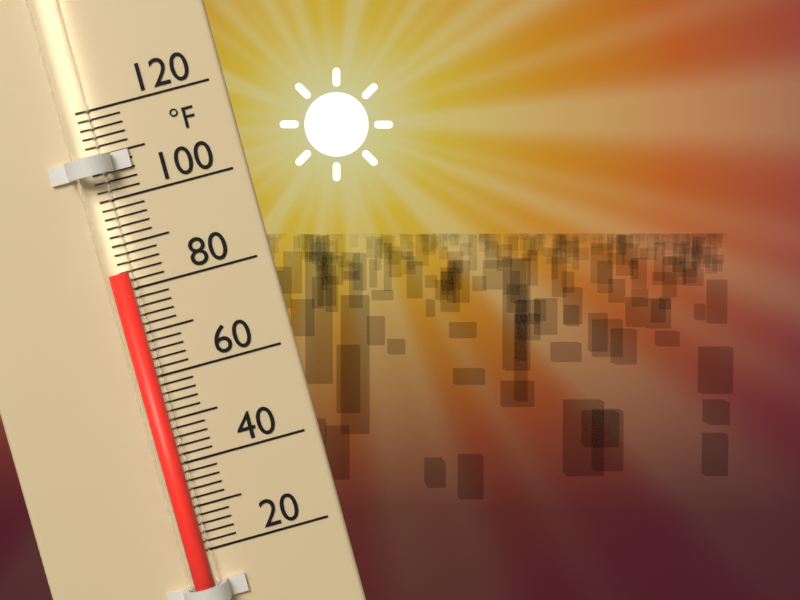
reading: 84 °F
